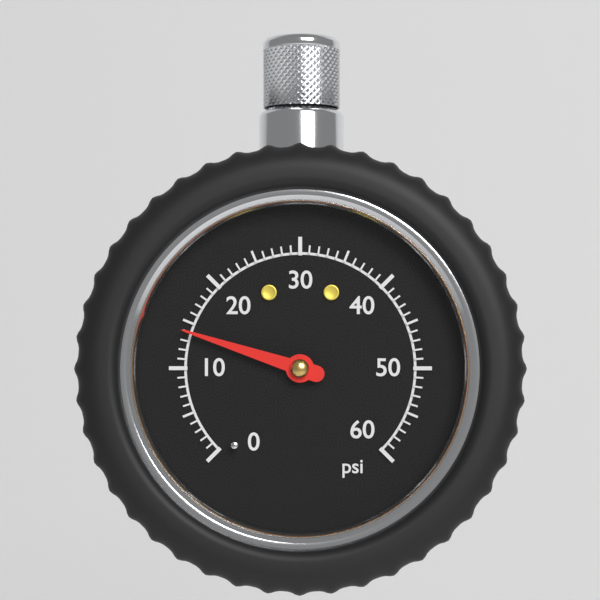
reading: 14 psi
